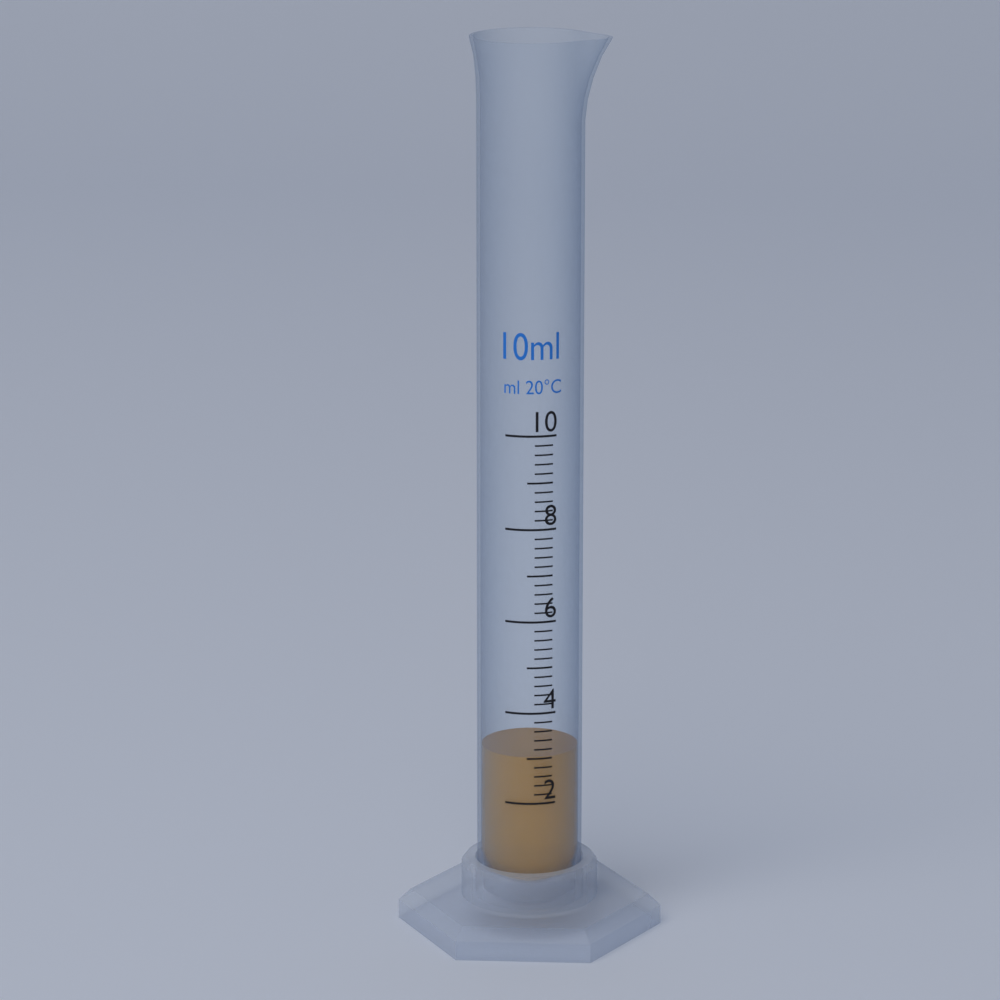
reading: 3.0 ml
